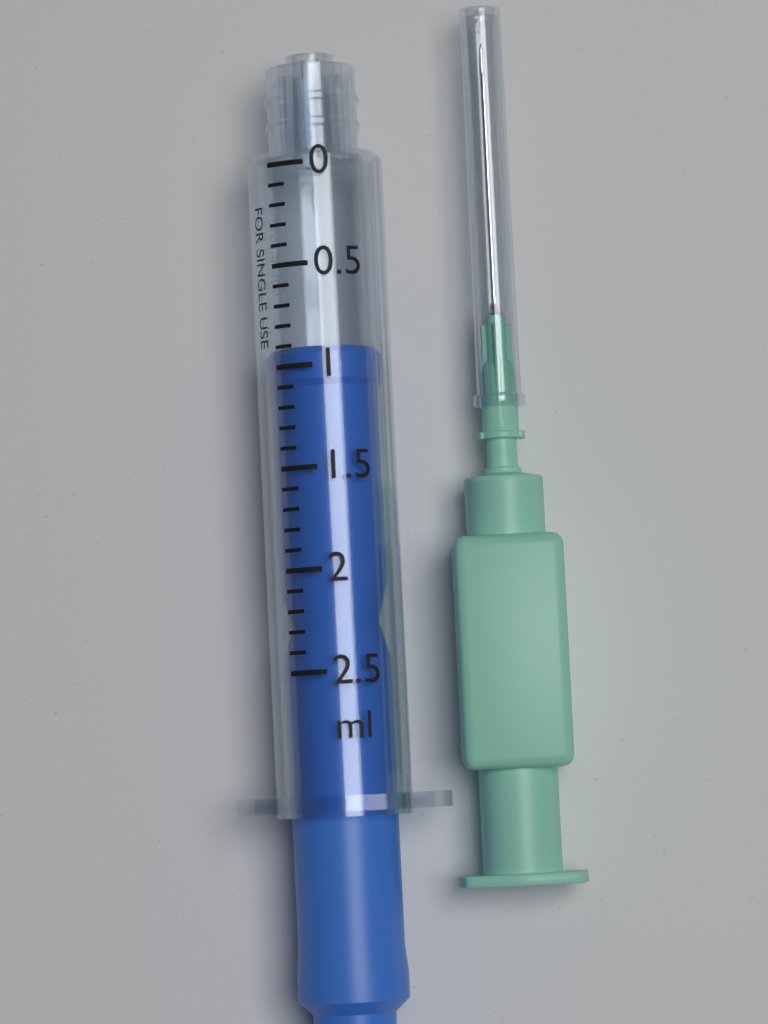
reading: 0.9 ml
